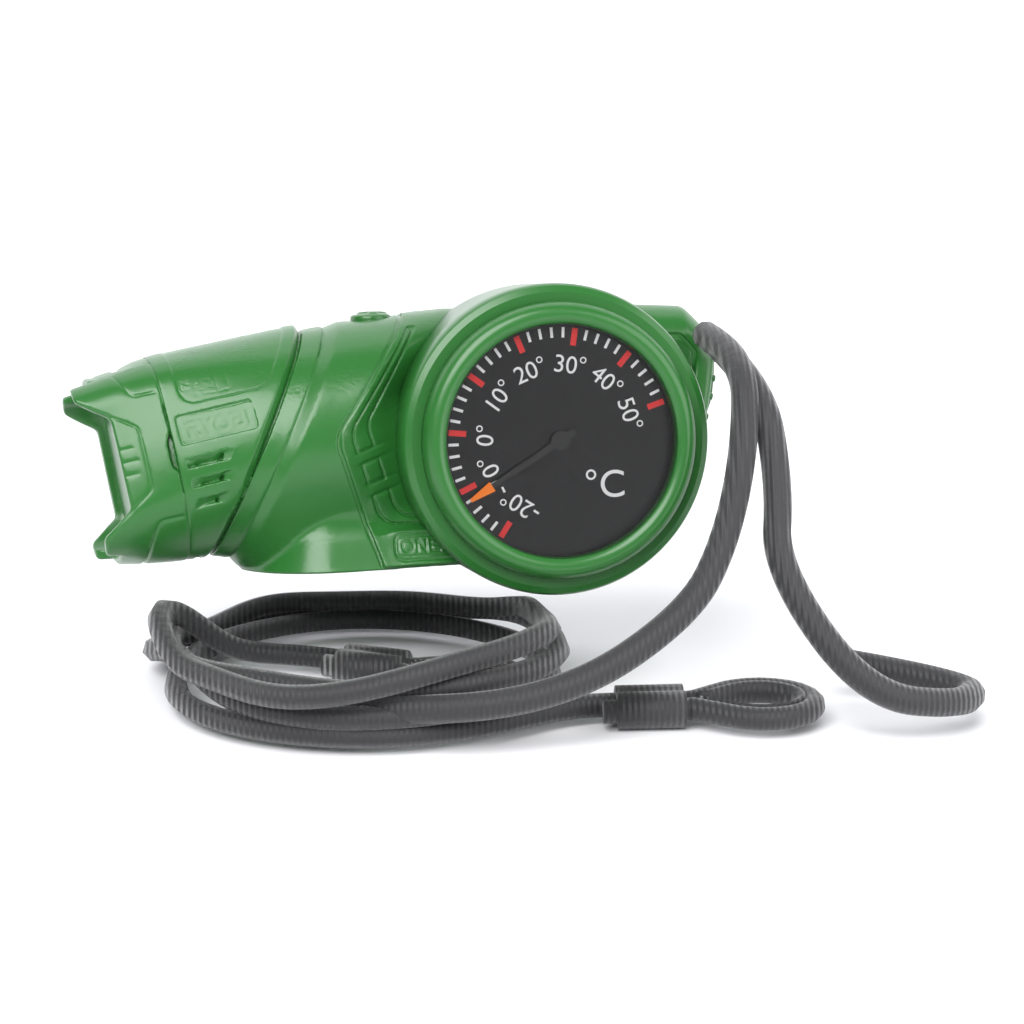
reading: -12 °C
